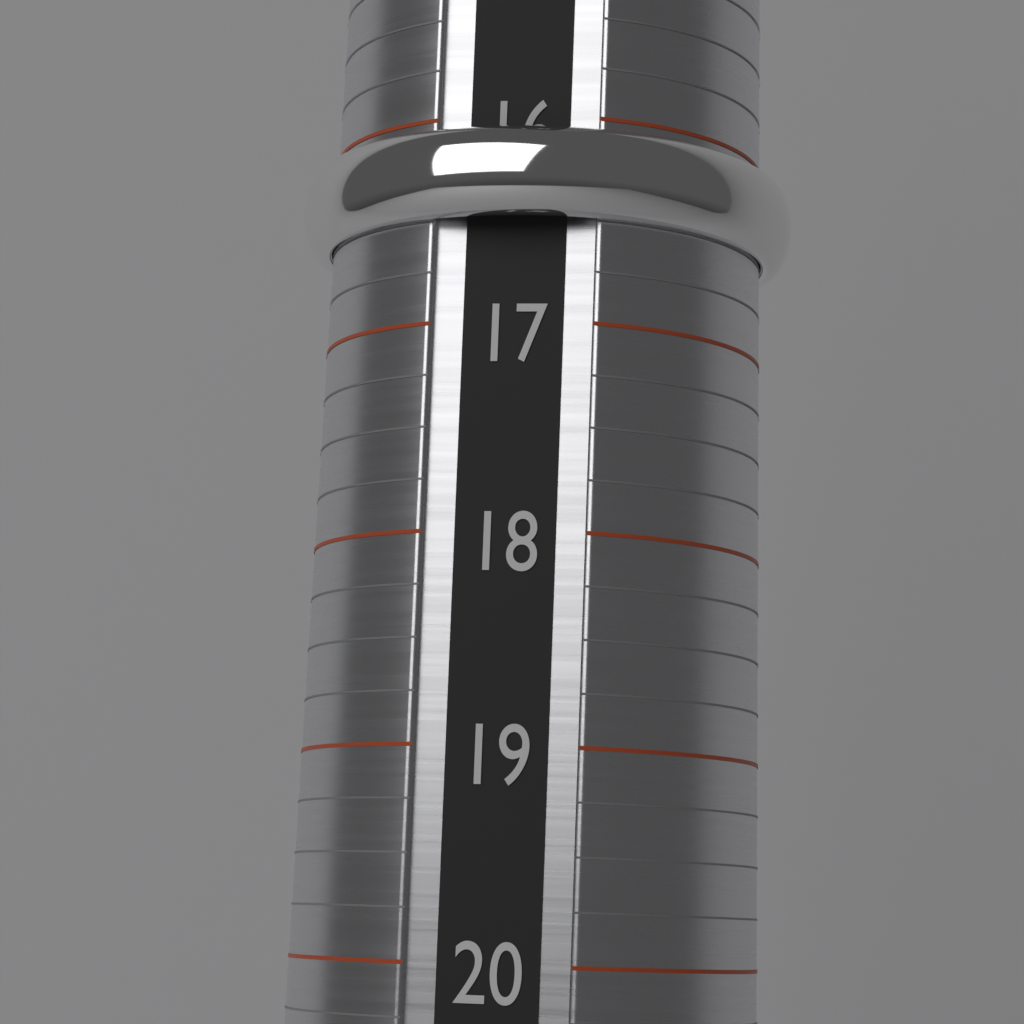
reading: 16.50 (no unit)
